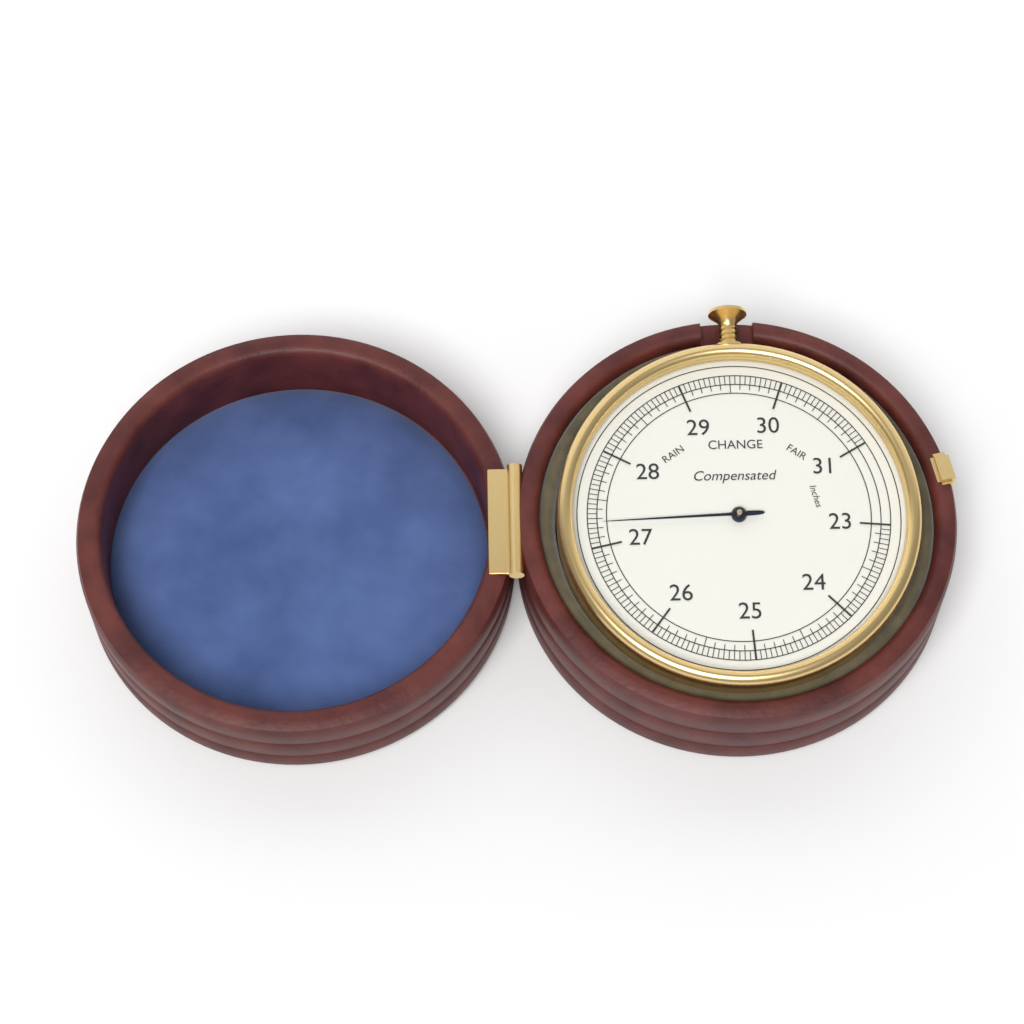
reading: 27.25 inches
